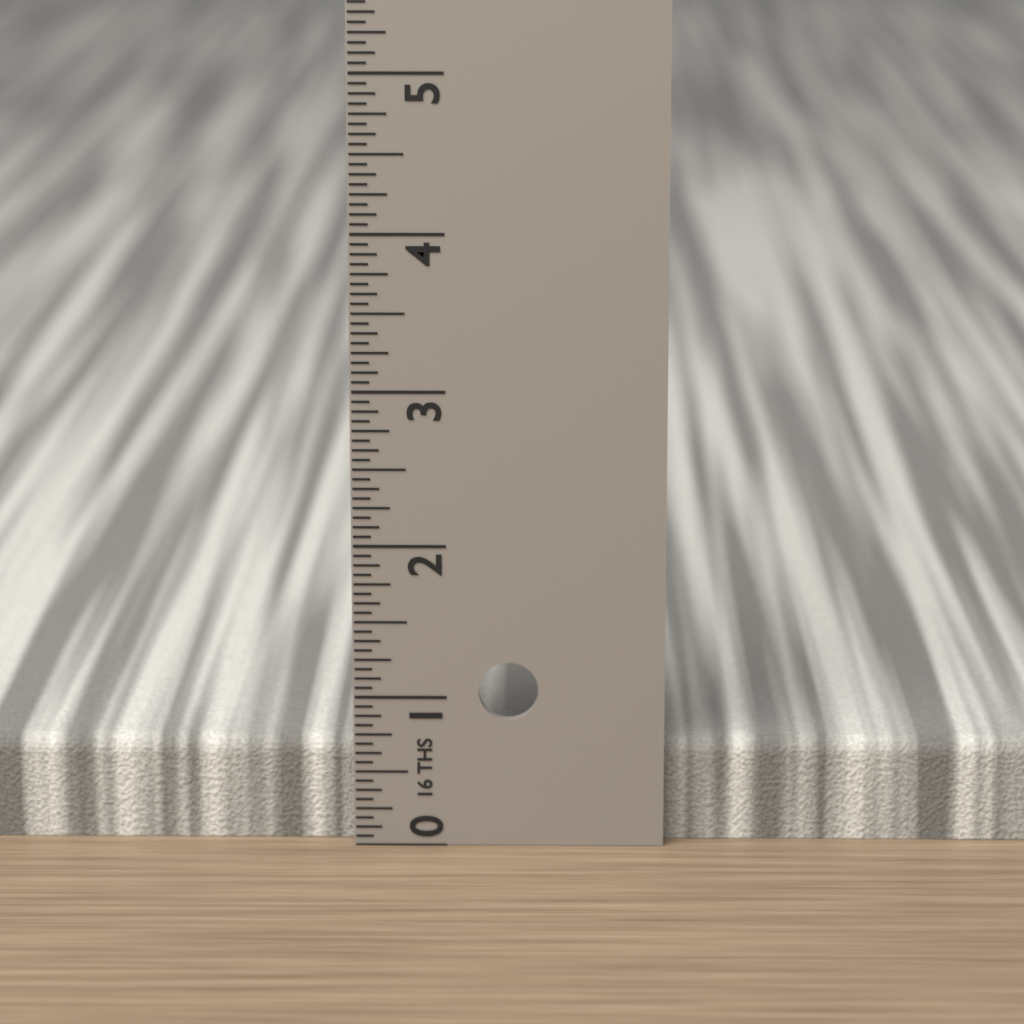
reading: 0.6875 in
